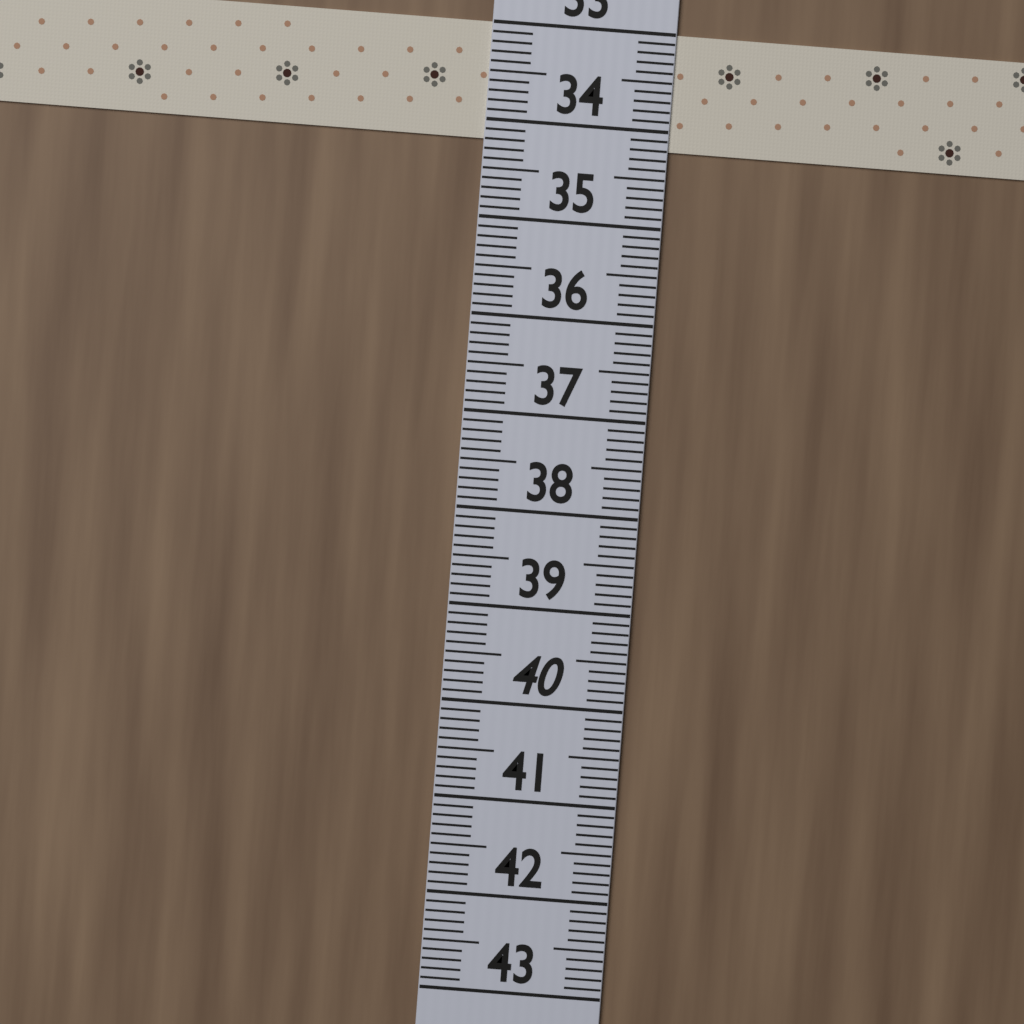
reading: 34.2 (no unit)
